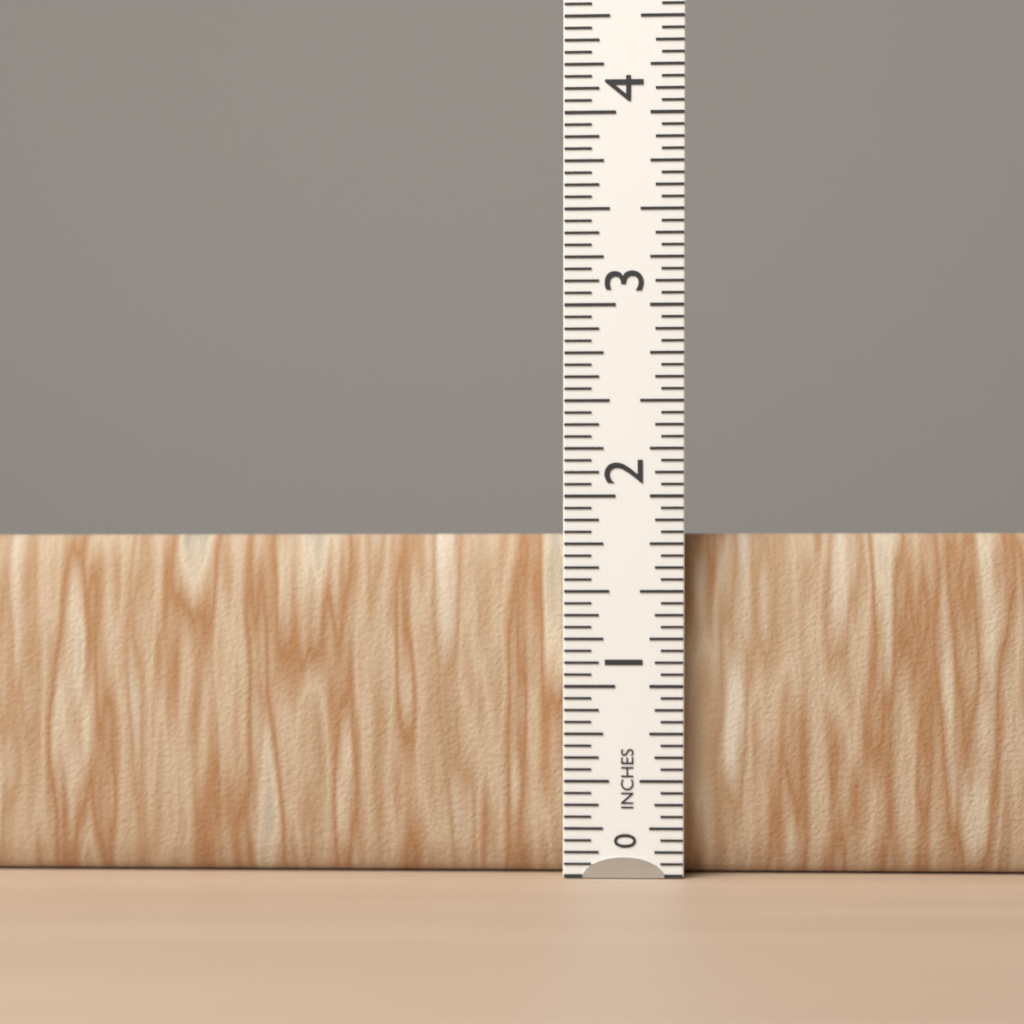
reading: 1.8125 in
